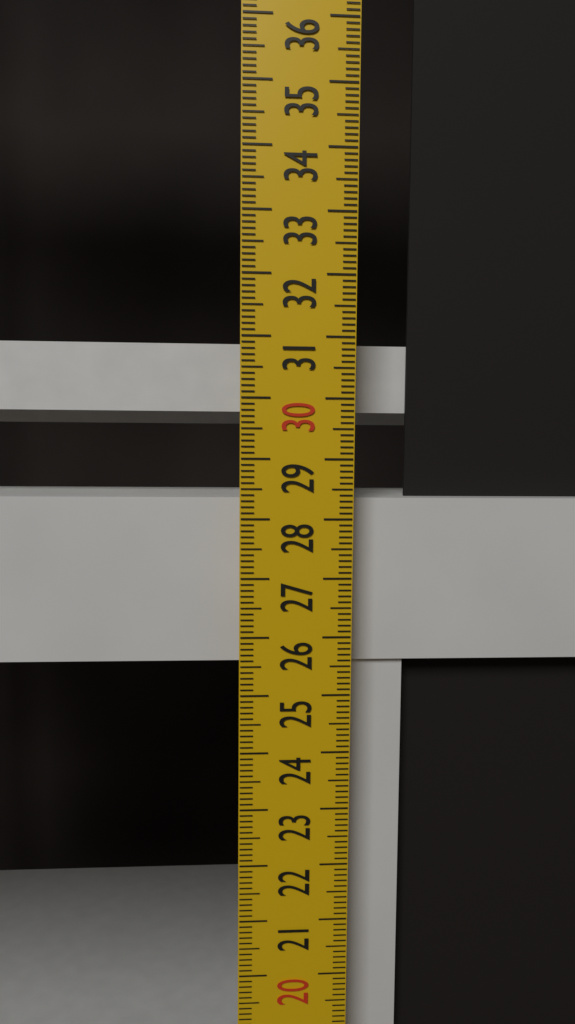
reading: 28.3 cm
